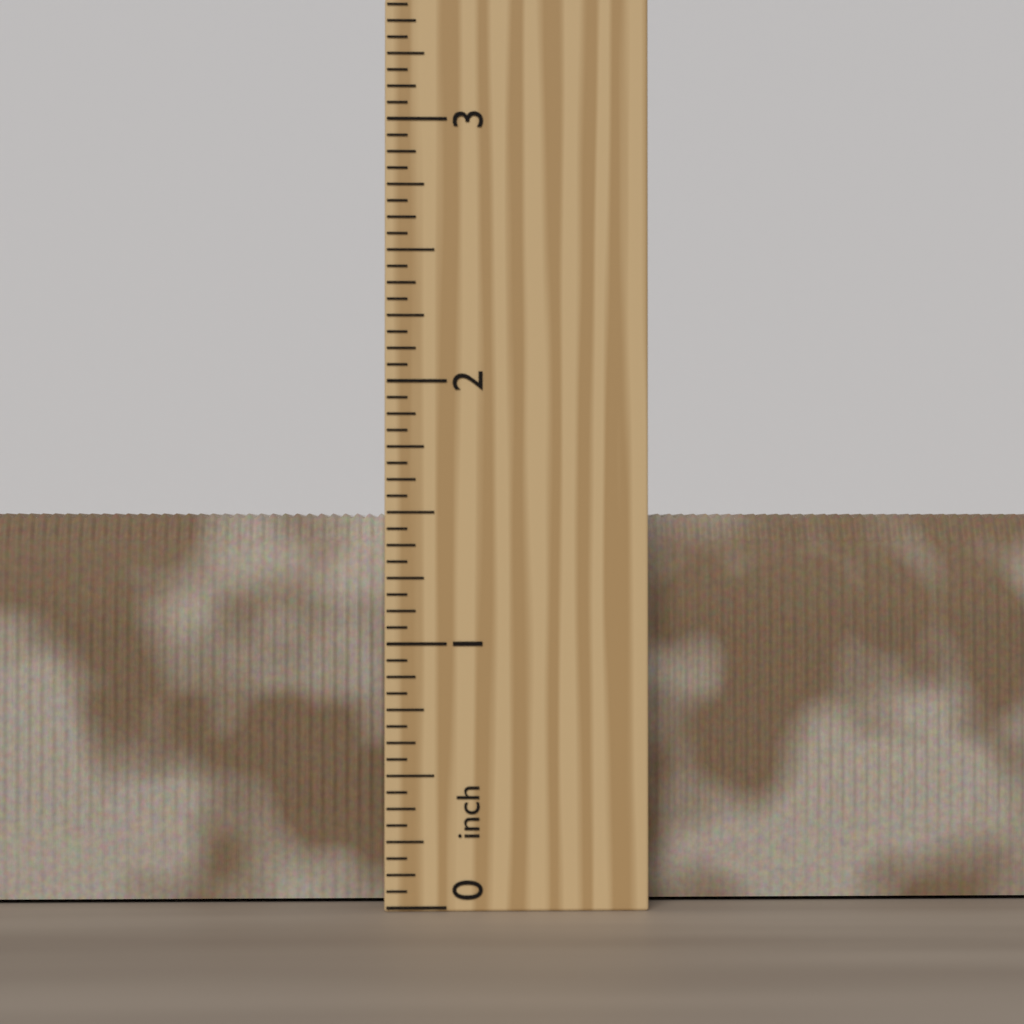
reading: 1.5000 inch
